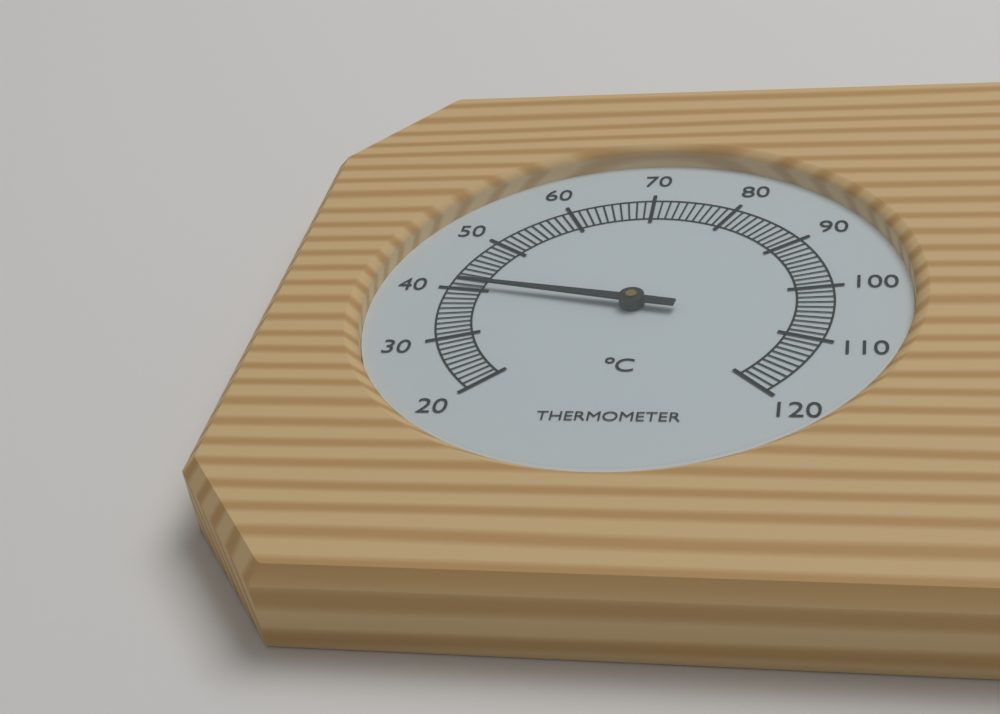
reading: 41 °C
